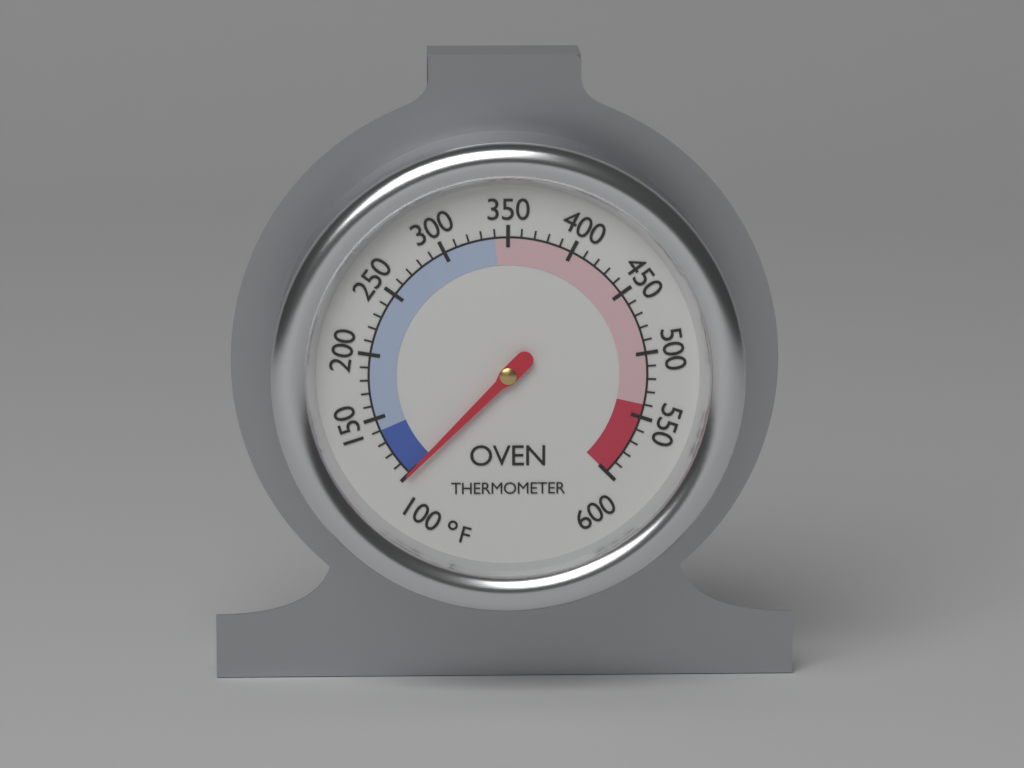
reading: 100 °F
